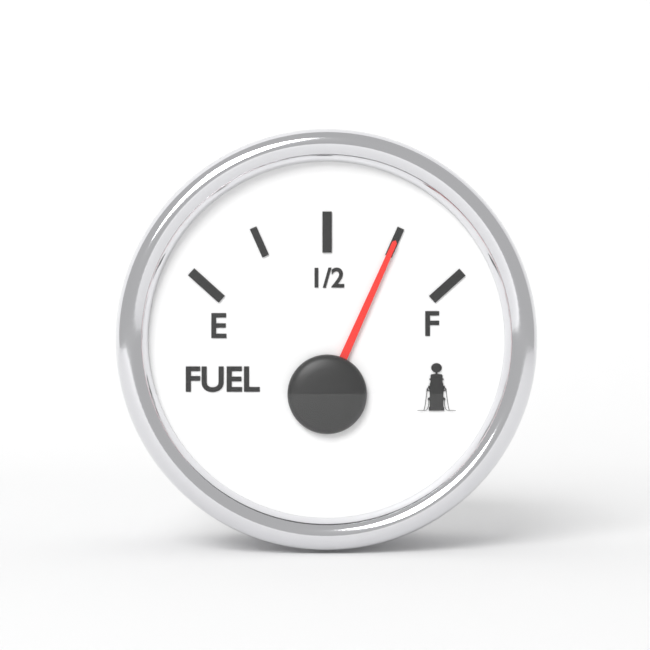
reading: 0.75 (no unit)
